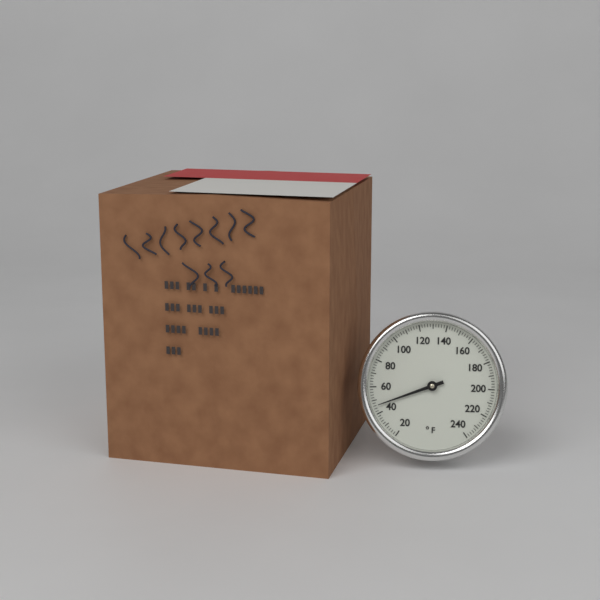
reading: 46 °F
